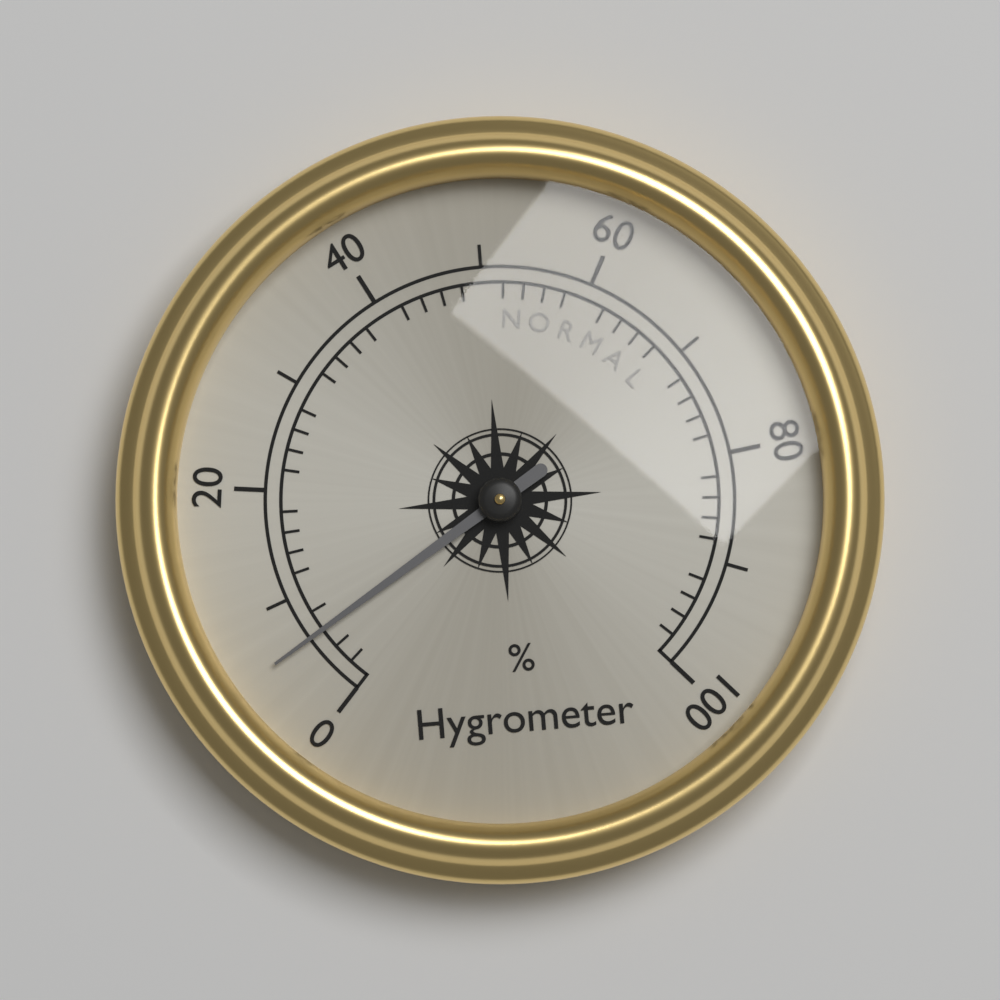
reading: 6 %
